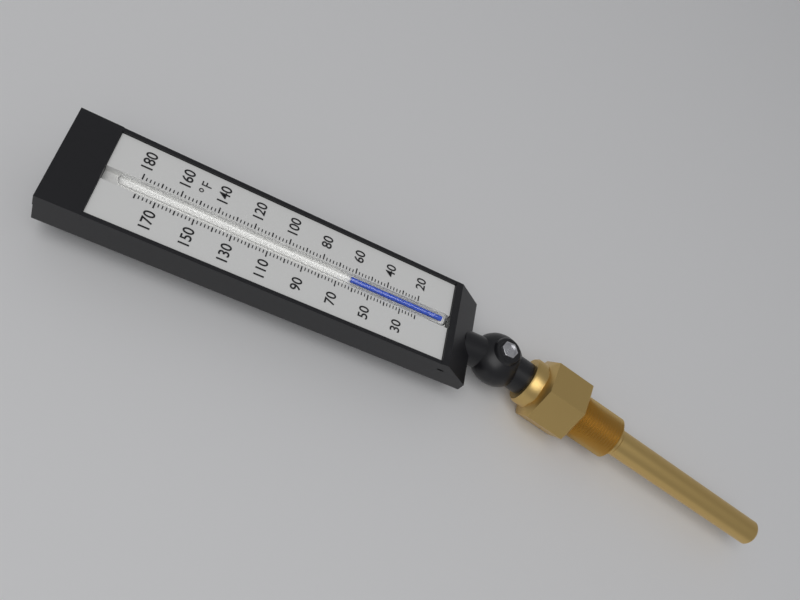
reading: 62 °F
